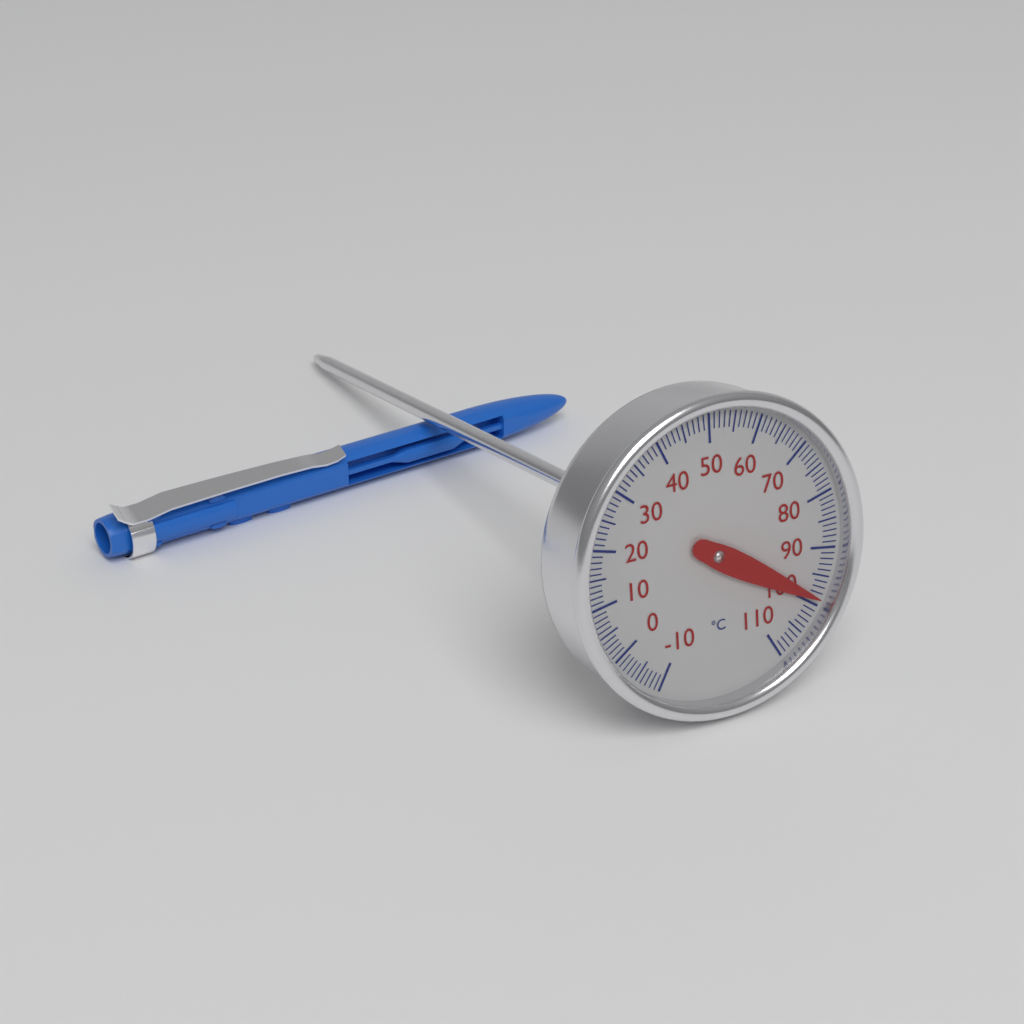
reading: 99 °C
